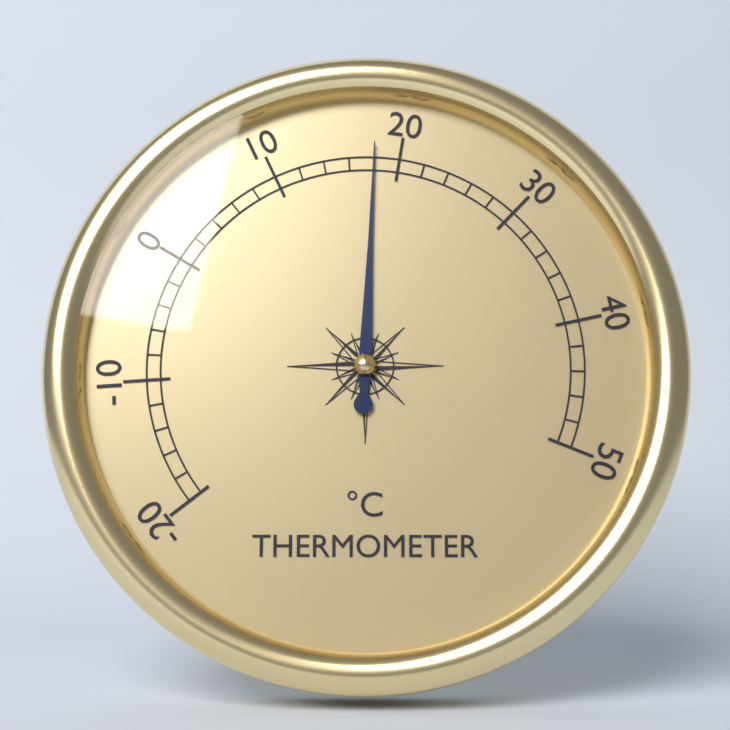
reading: 18 °C
